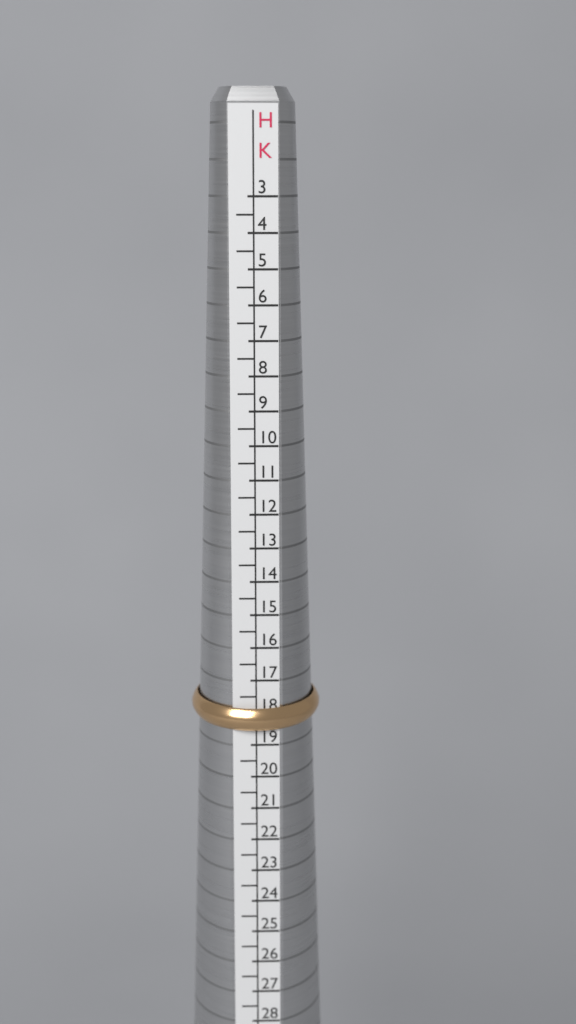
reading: 18.5 HK
